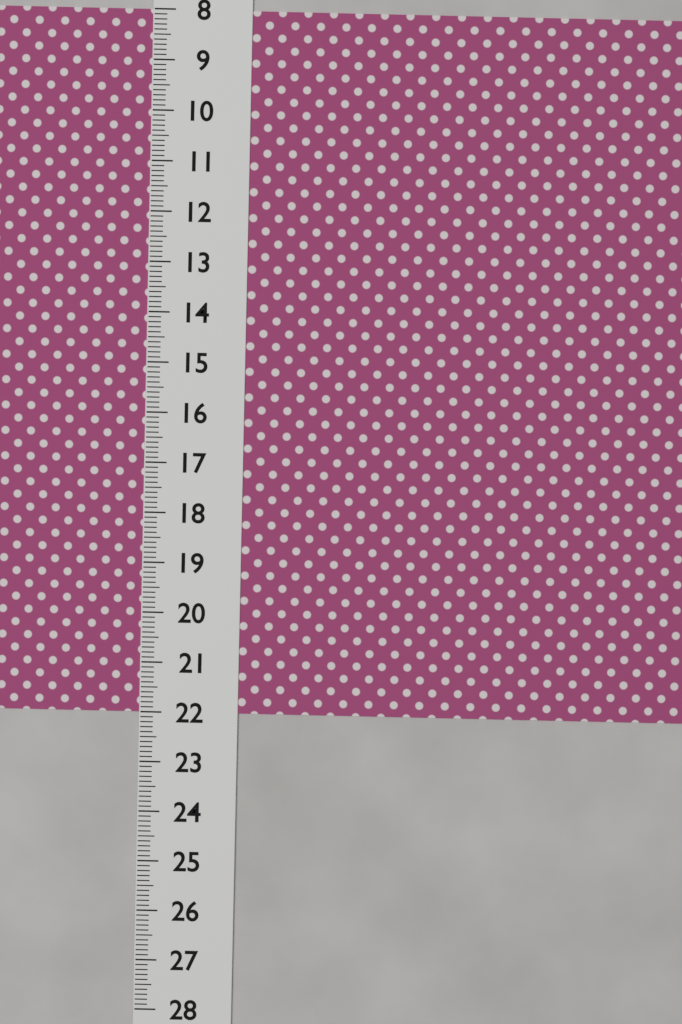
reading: 22.0 (no unit)
